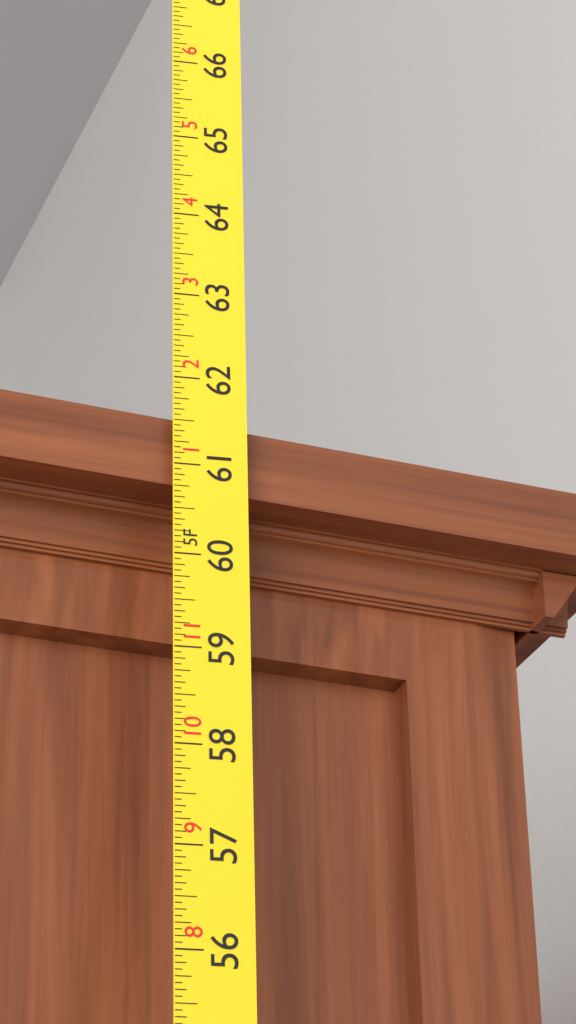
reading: 61.5625 in
